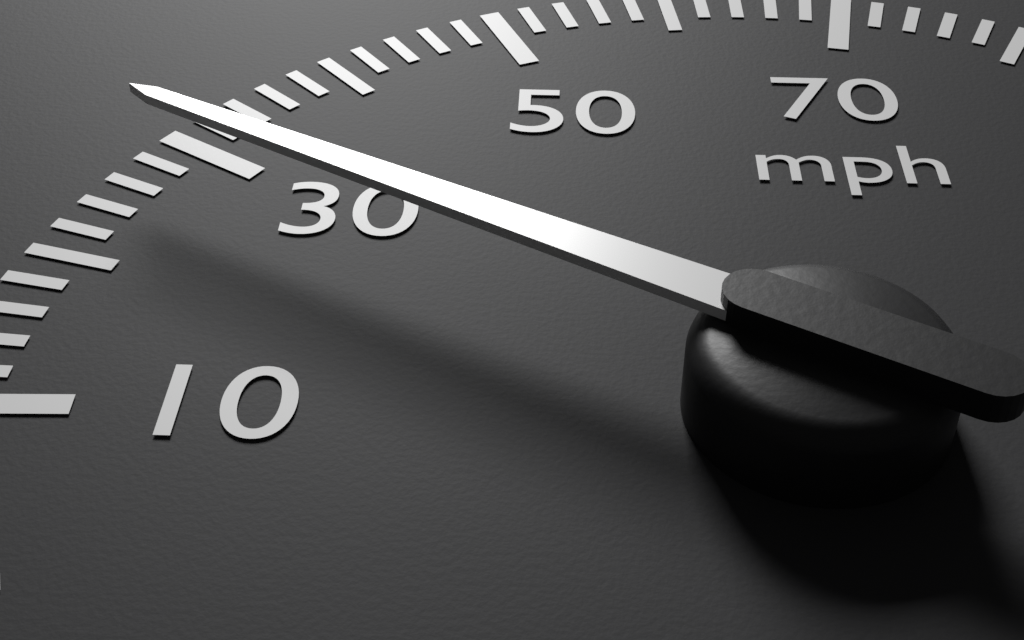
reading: 28 mph
